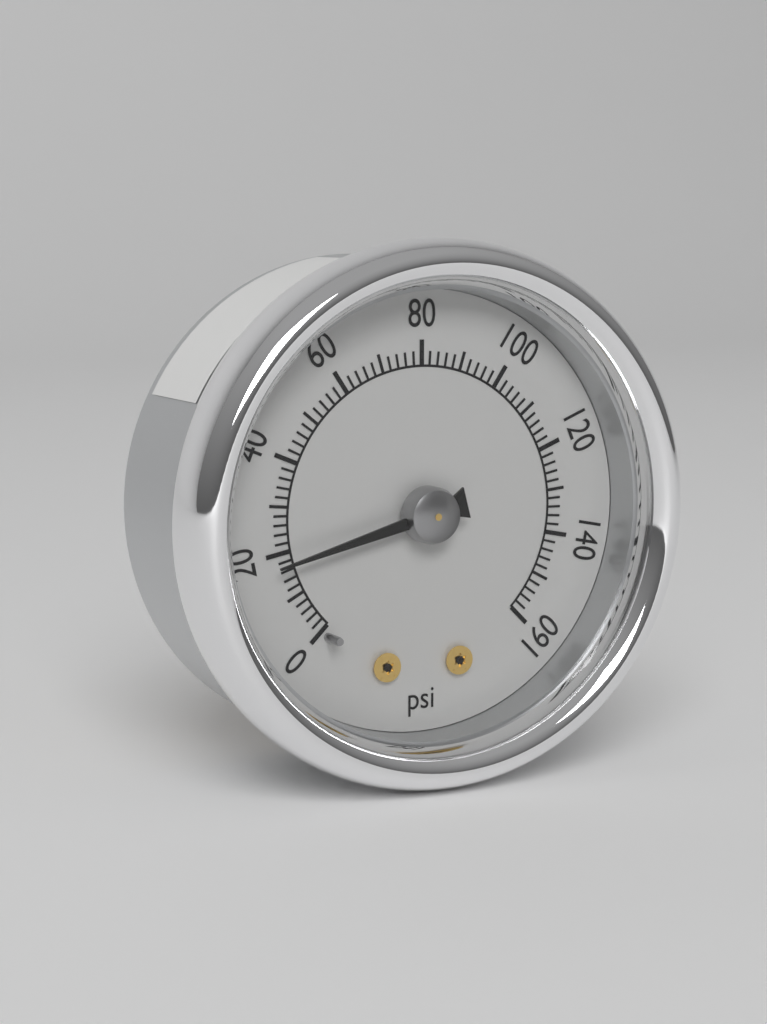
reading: 18 psi
